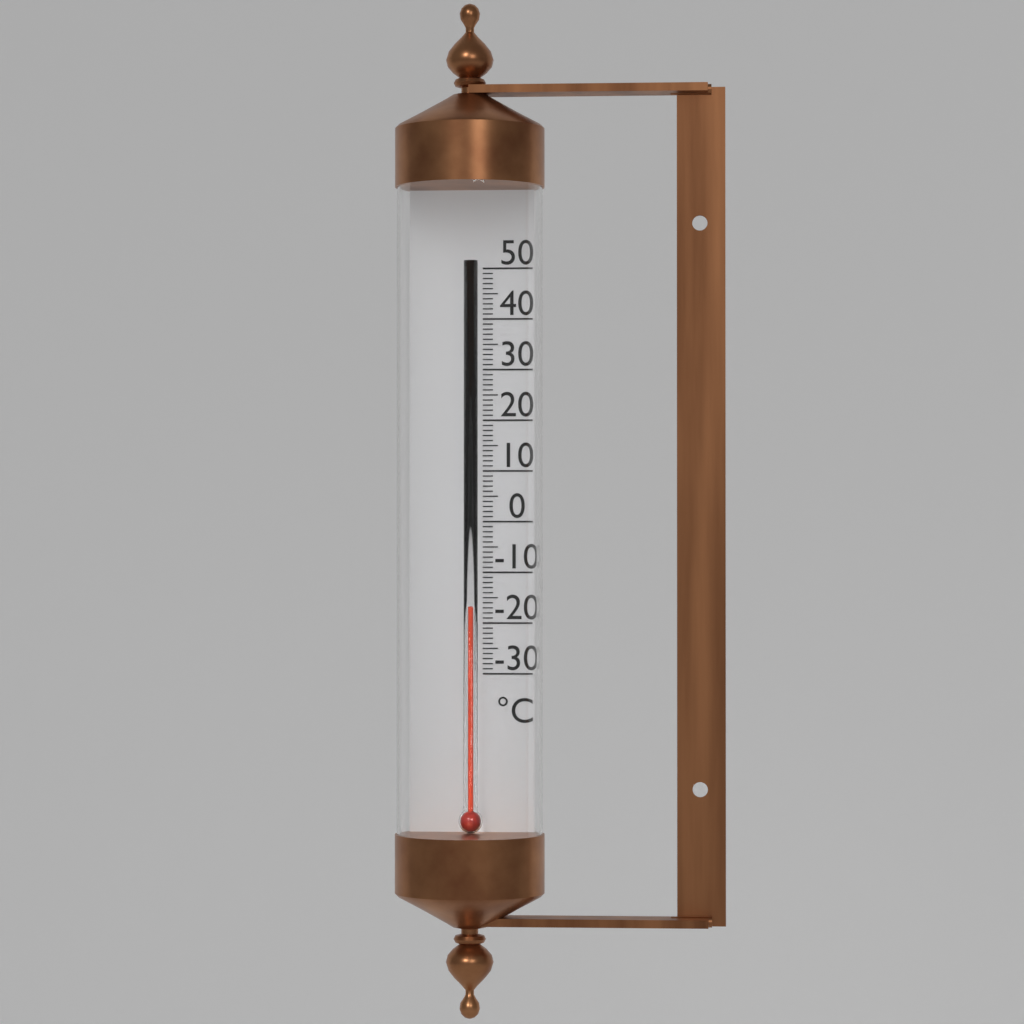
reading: -17 °C
